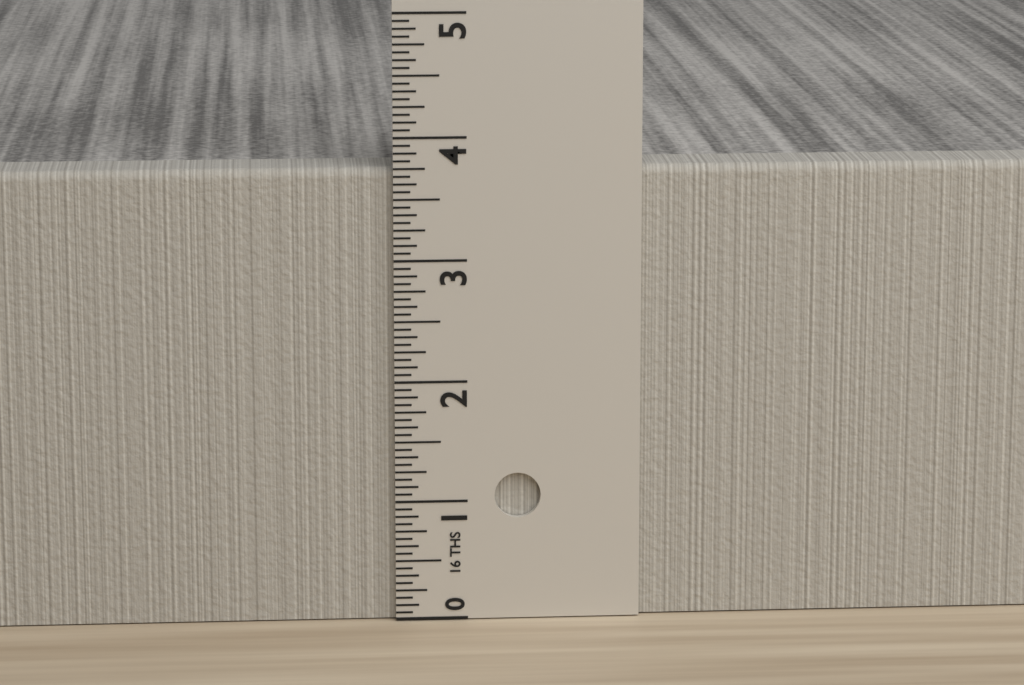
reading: 3.7500 in
